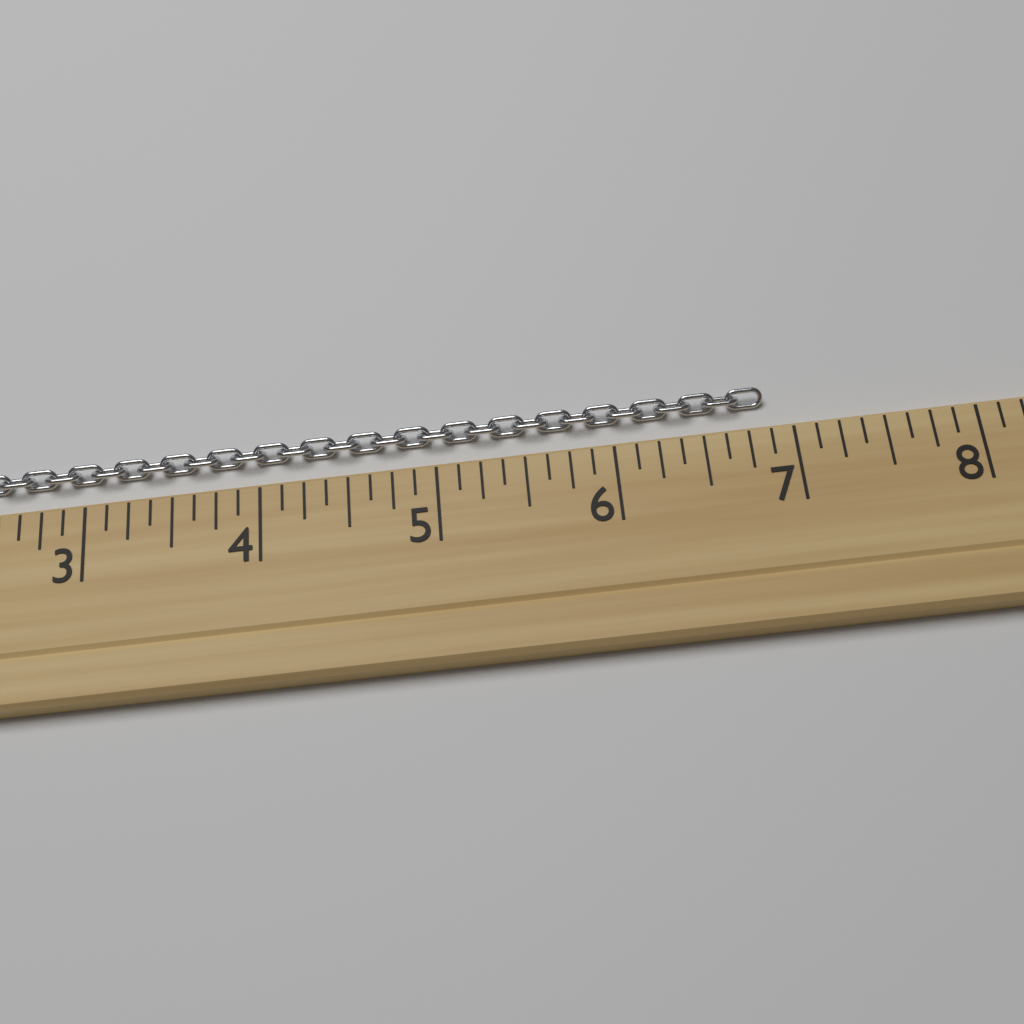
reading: 6.875 (no unit)
